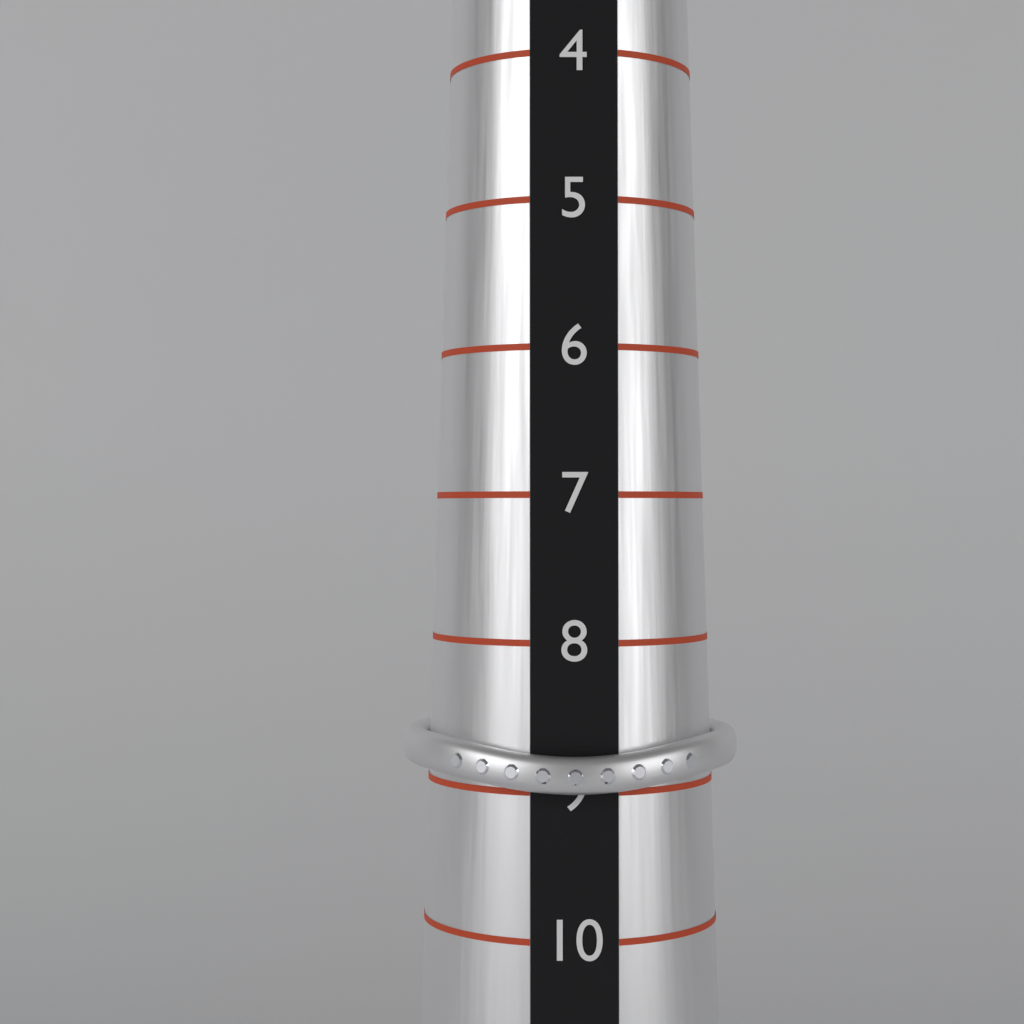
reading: 9 (no unit)
